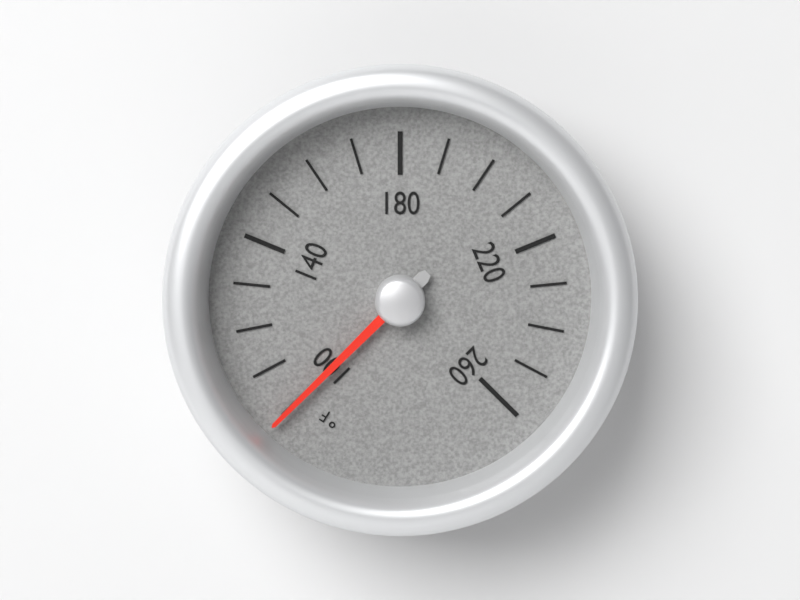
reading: 100 °F
